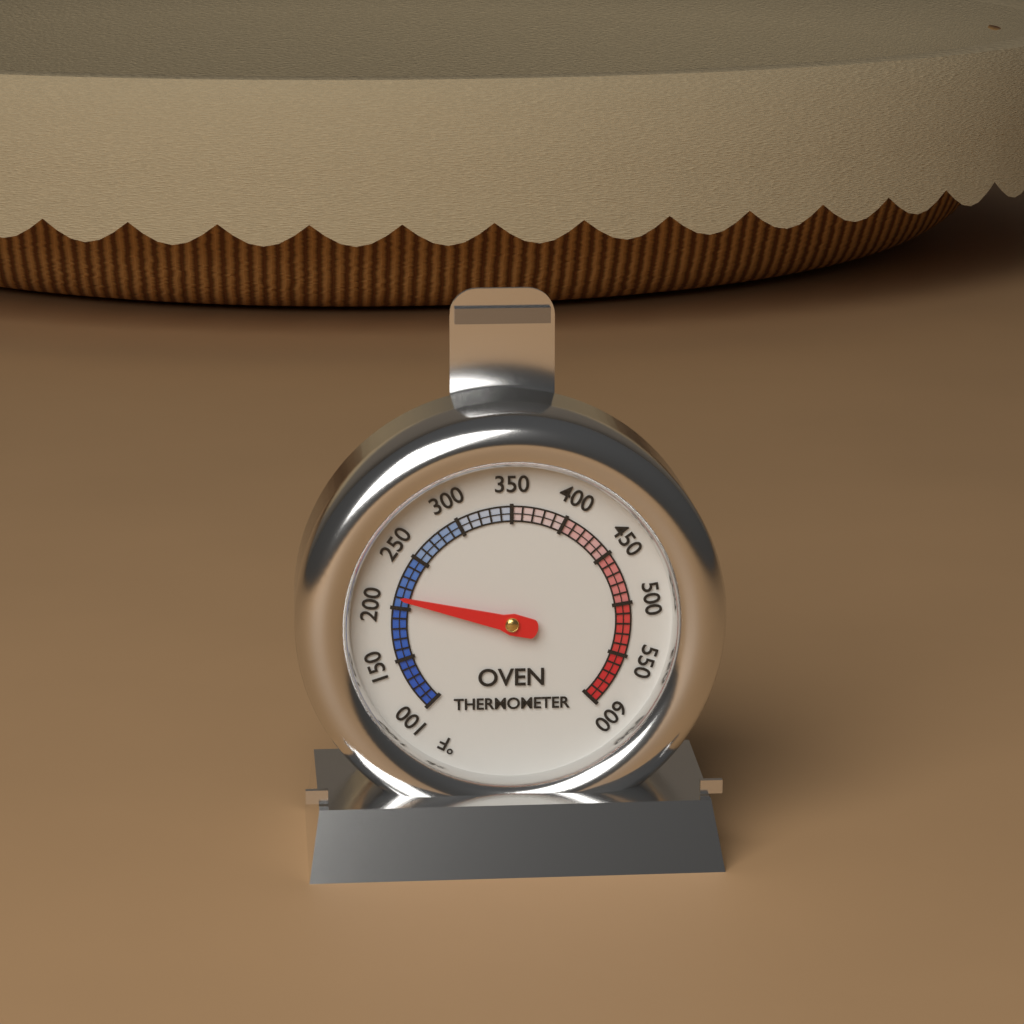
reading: 210 °F
